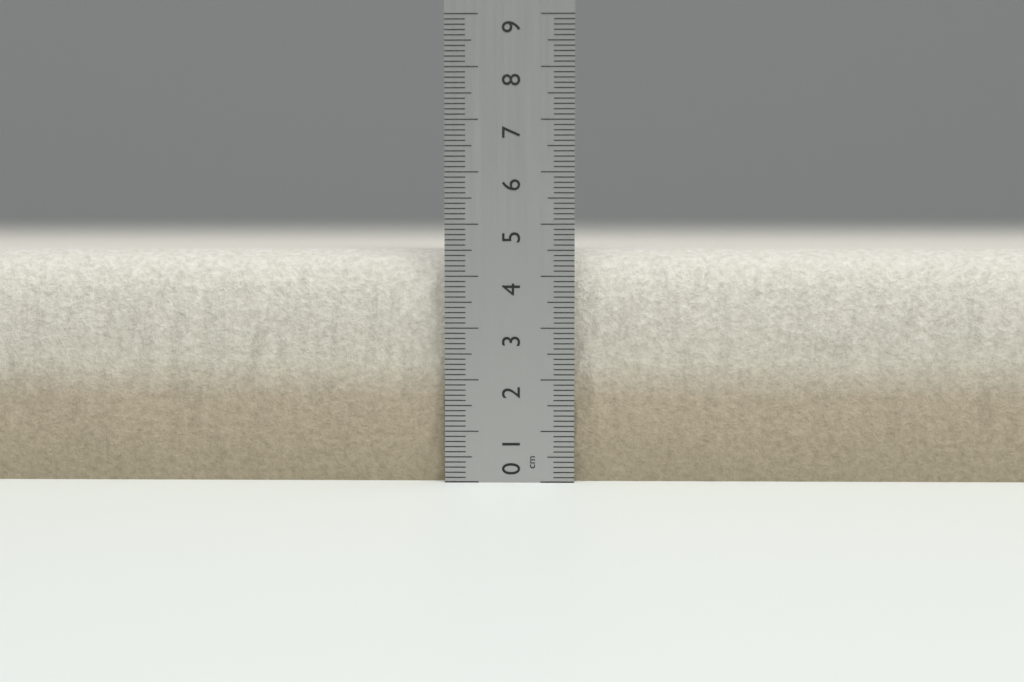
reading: 4.5 cm
